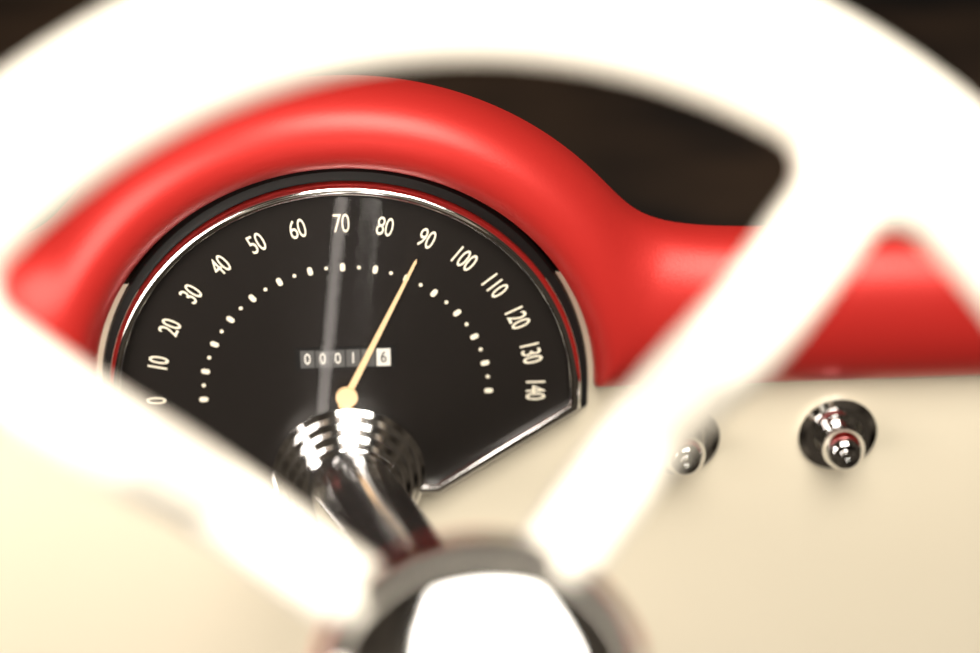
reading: 90 (no unit)
